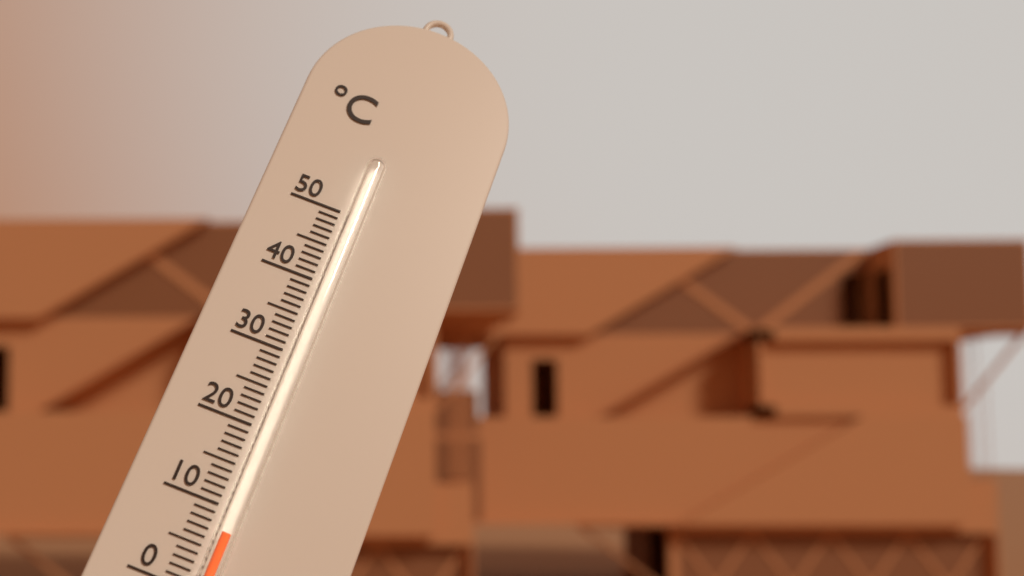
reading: 7 °C
